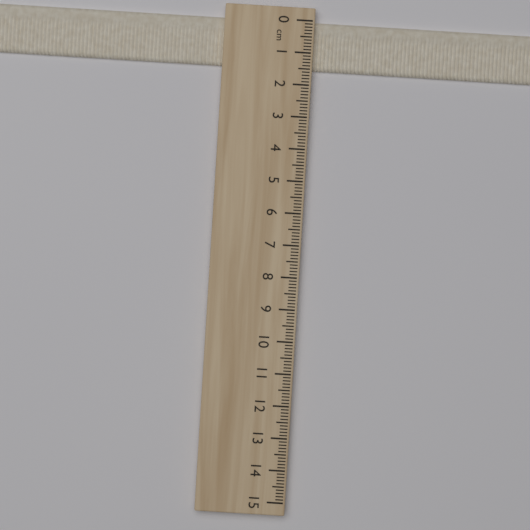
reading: 1.5 cm
